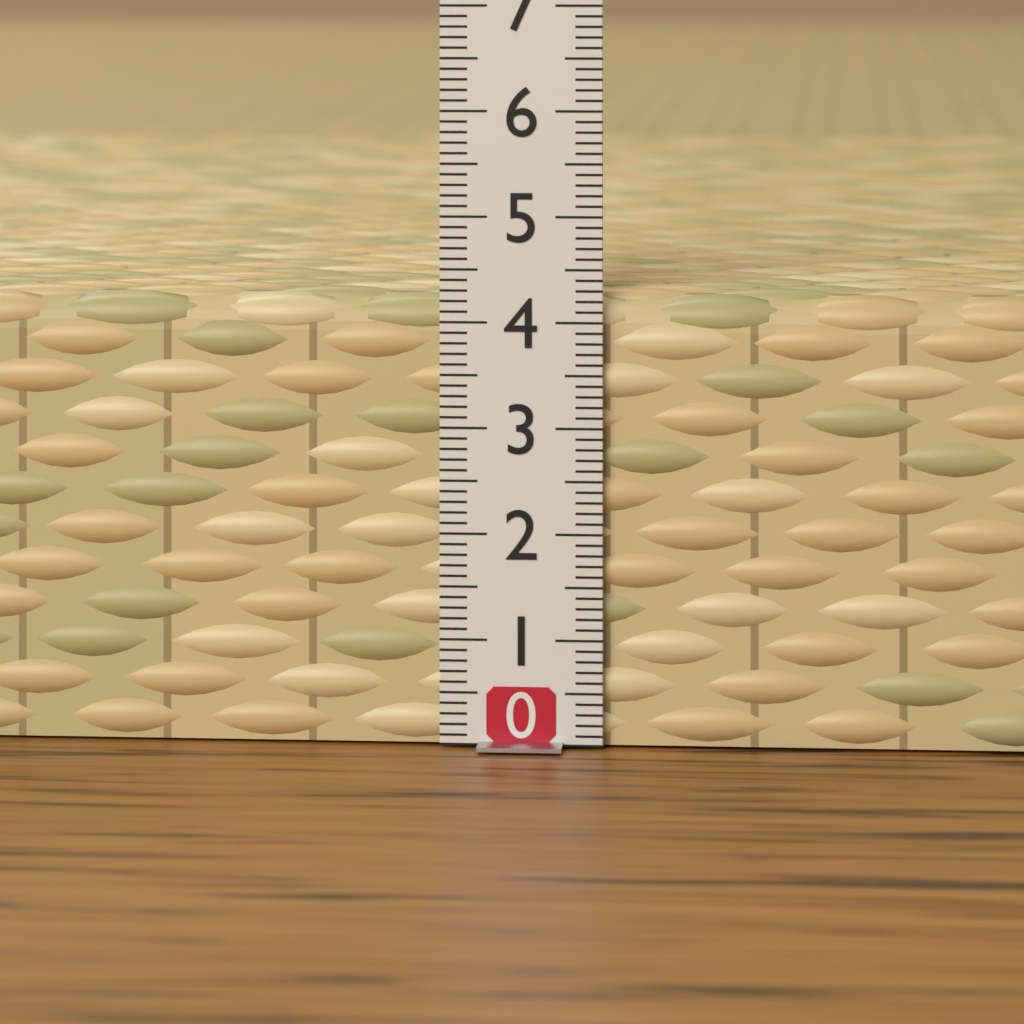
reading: 4.3 (no unit)
